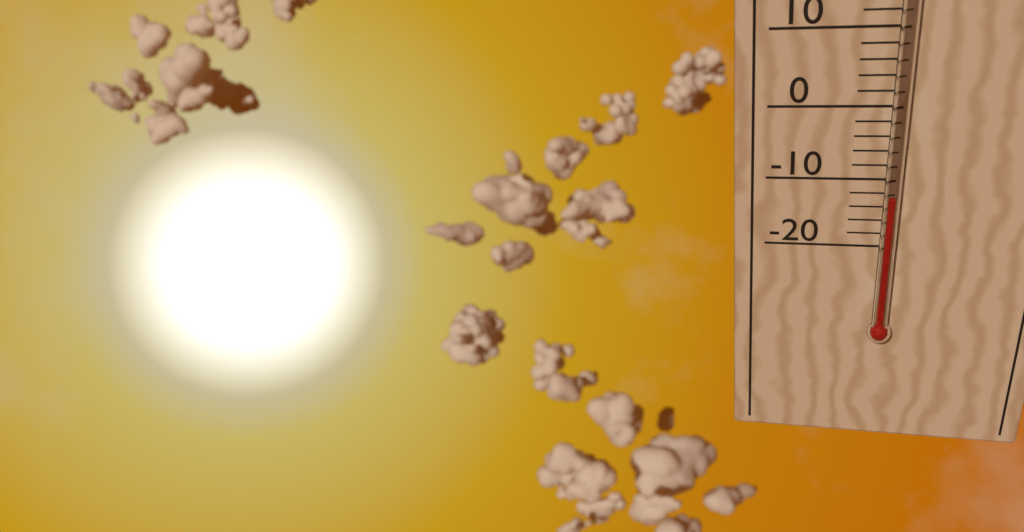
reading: -12 °C
